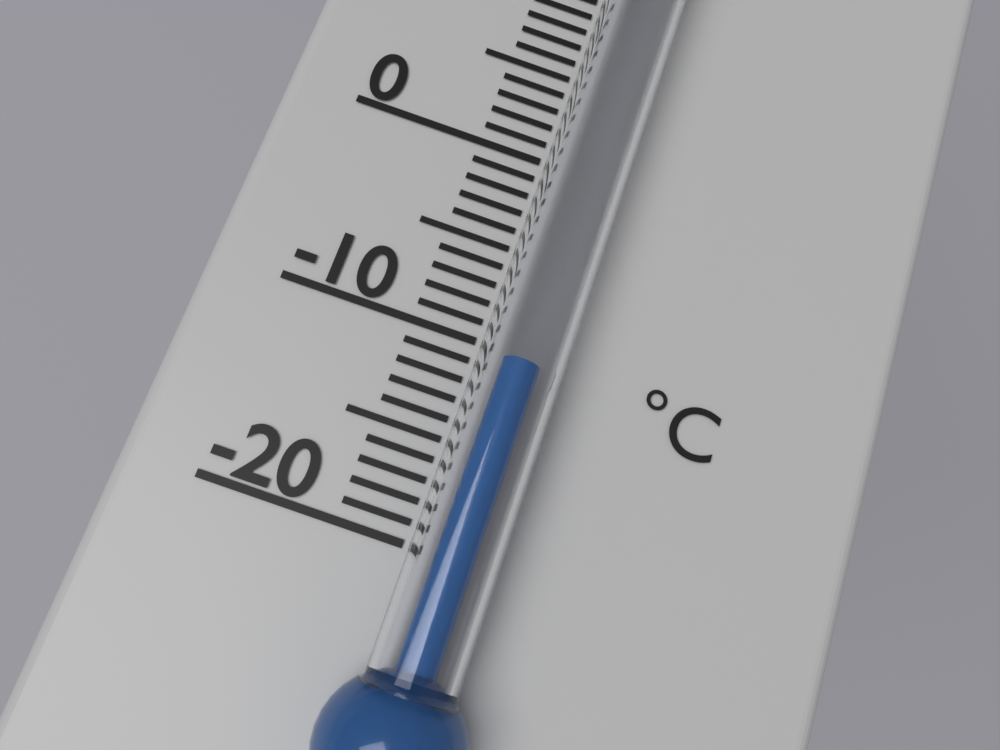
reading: -11 °C
